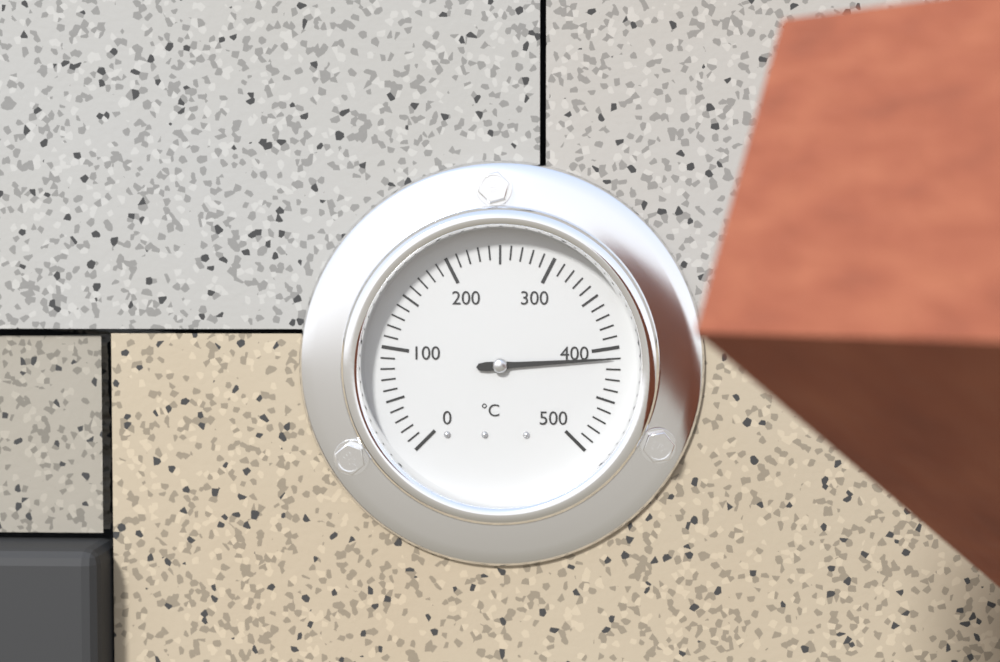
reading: 410 °C
